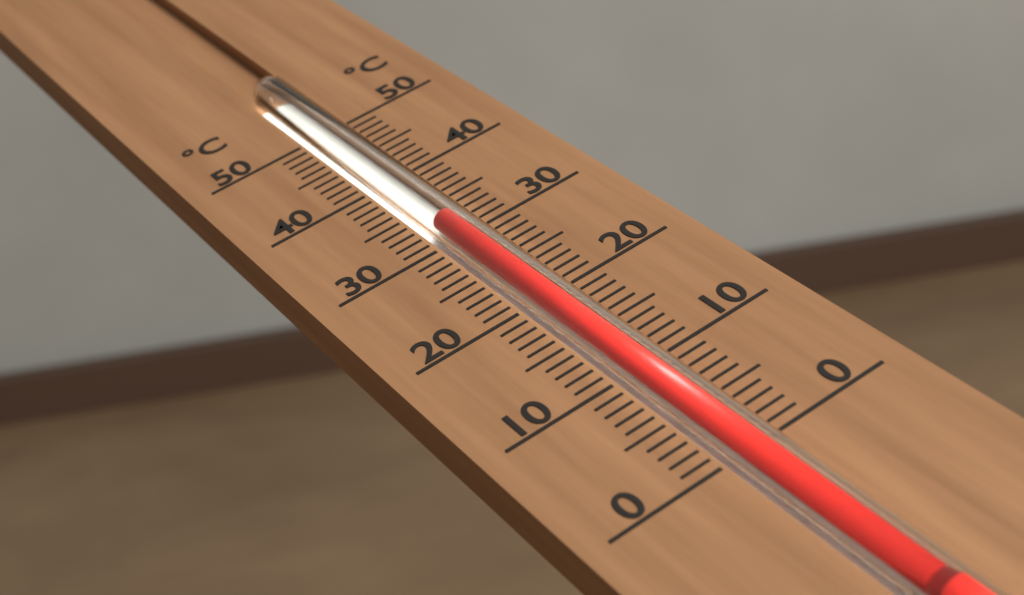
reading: 32 °C
